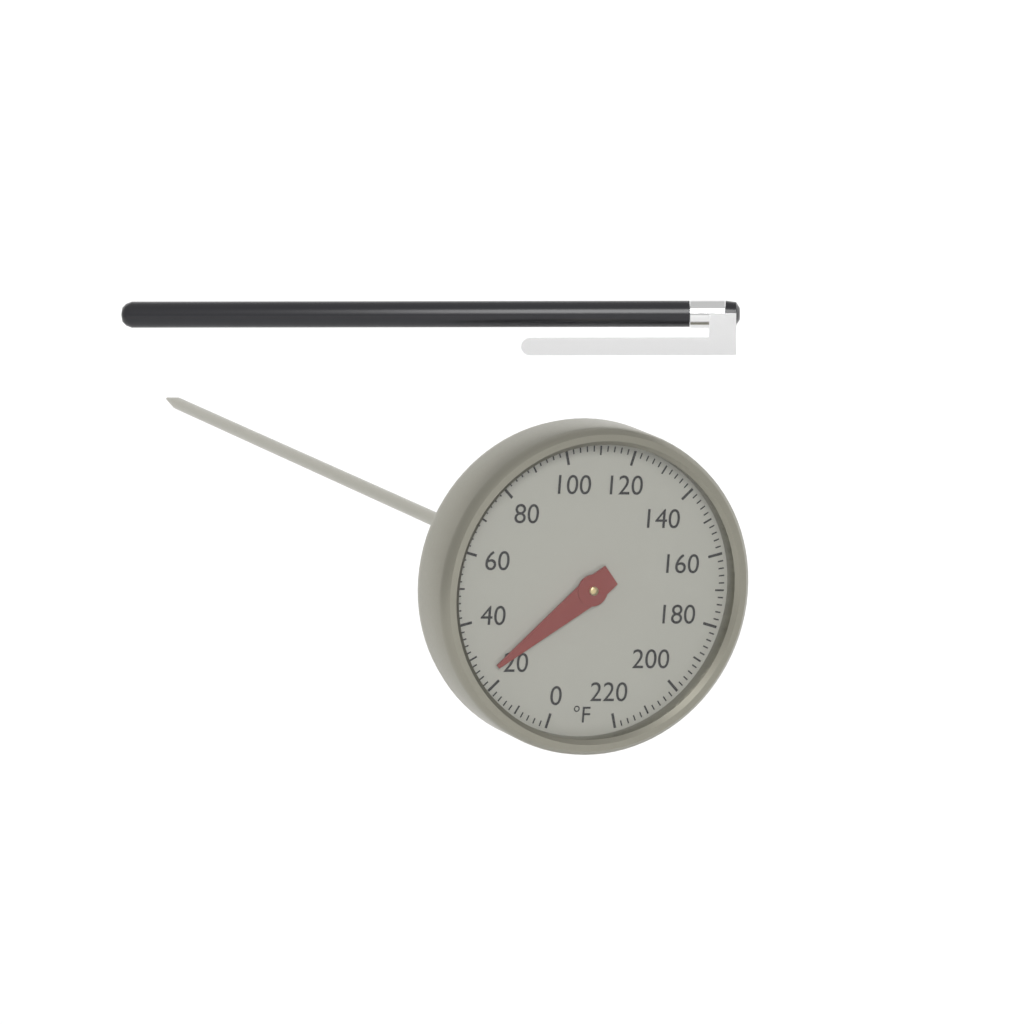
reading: 24 °F
